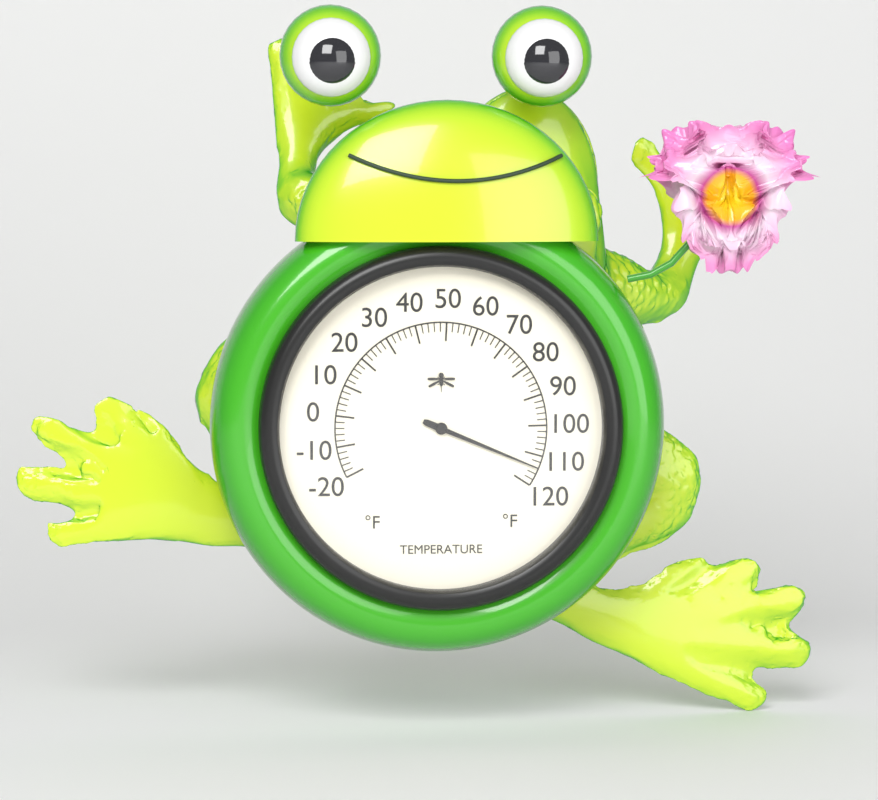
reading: 114 °F
